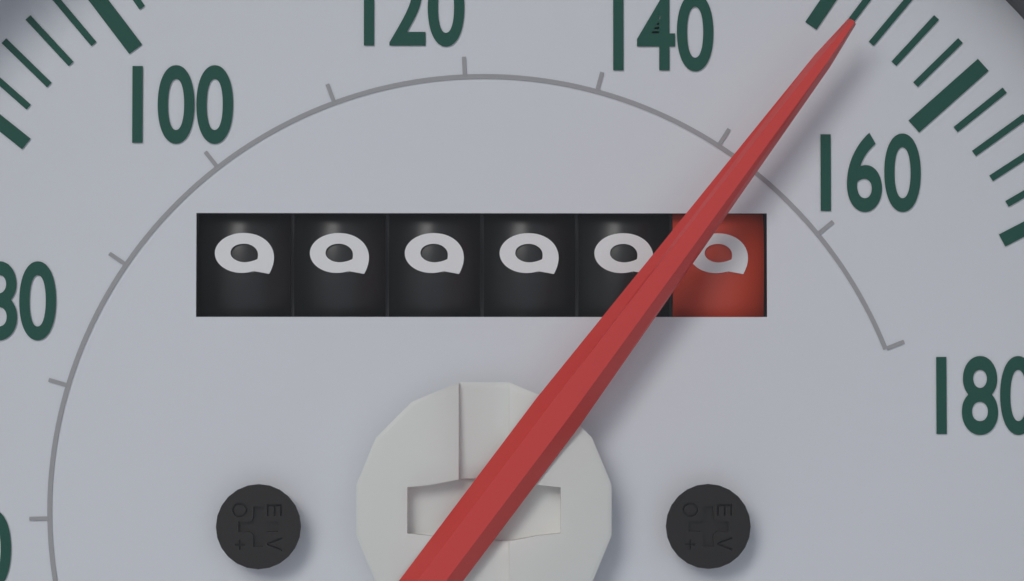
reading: 152 mph
